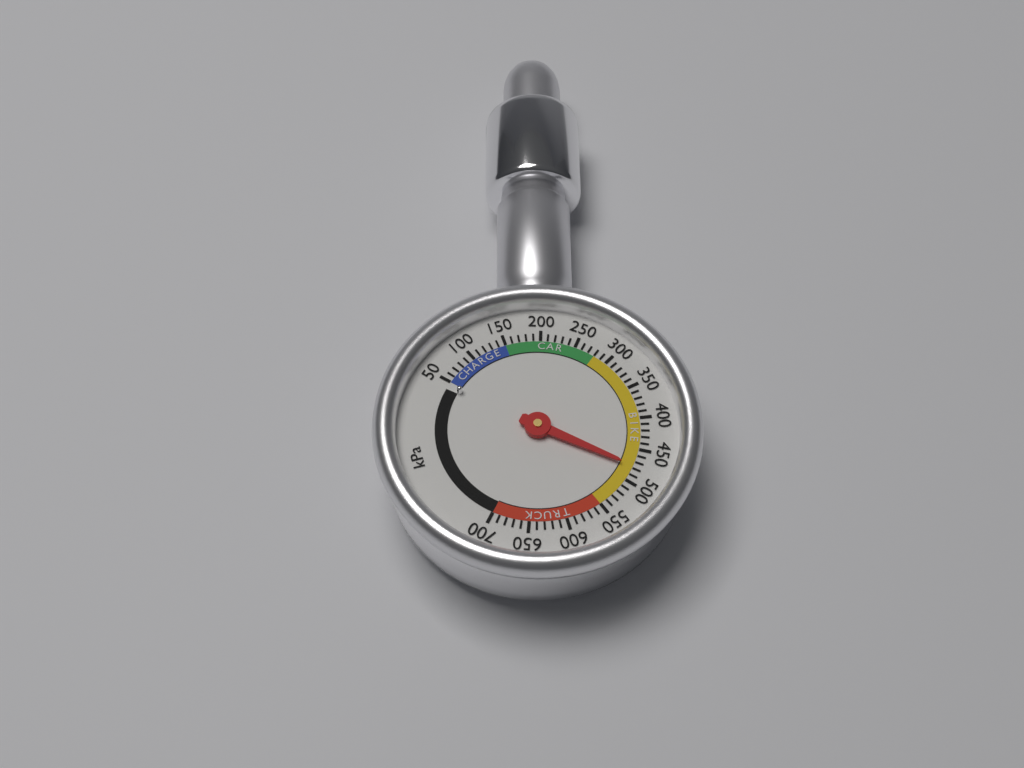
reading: 480 kPa
